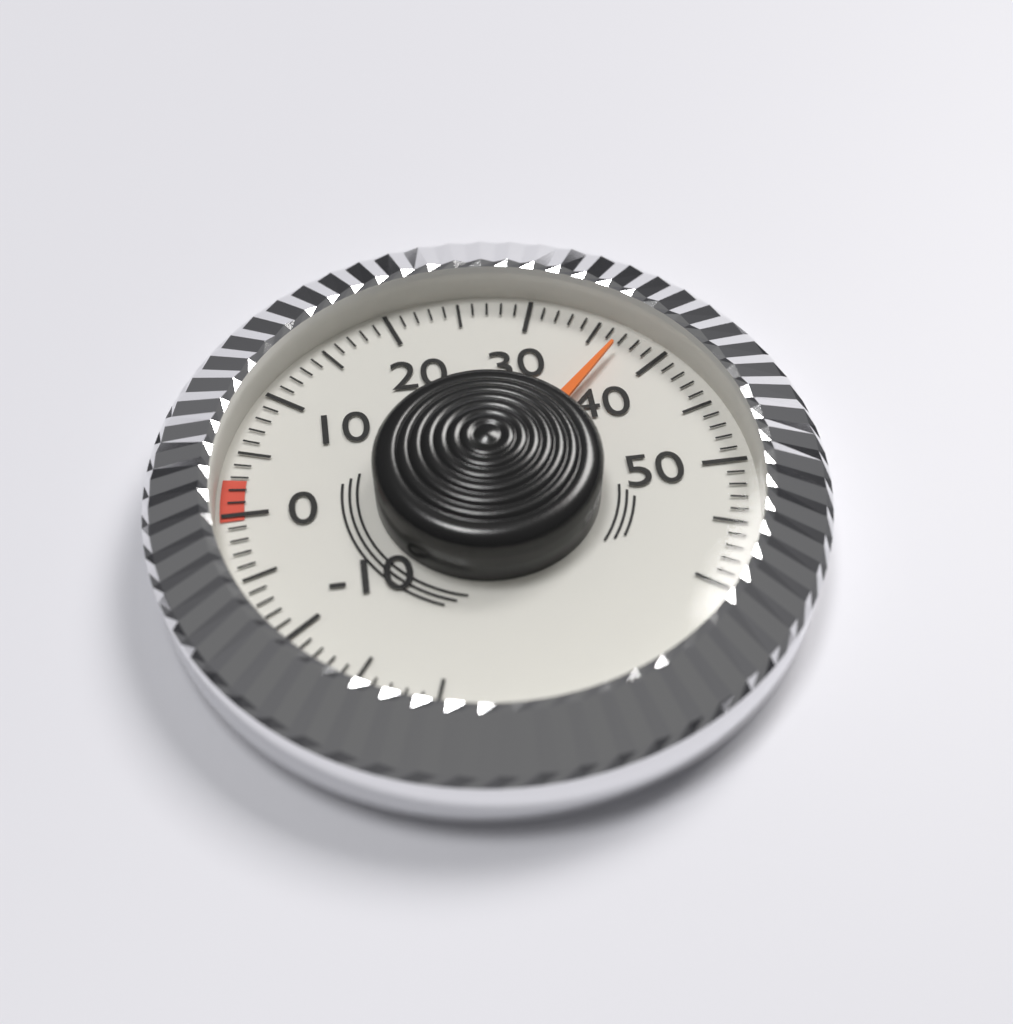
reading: 37 (no unit)
